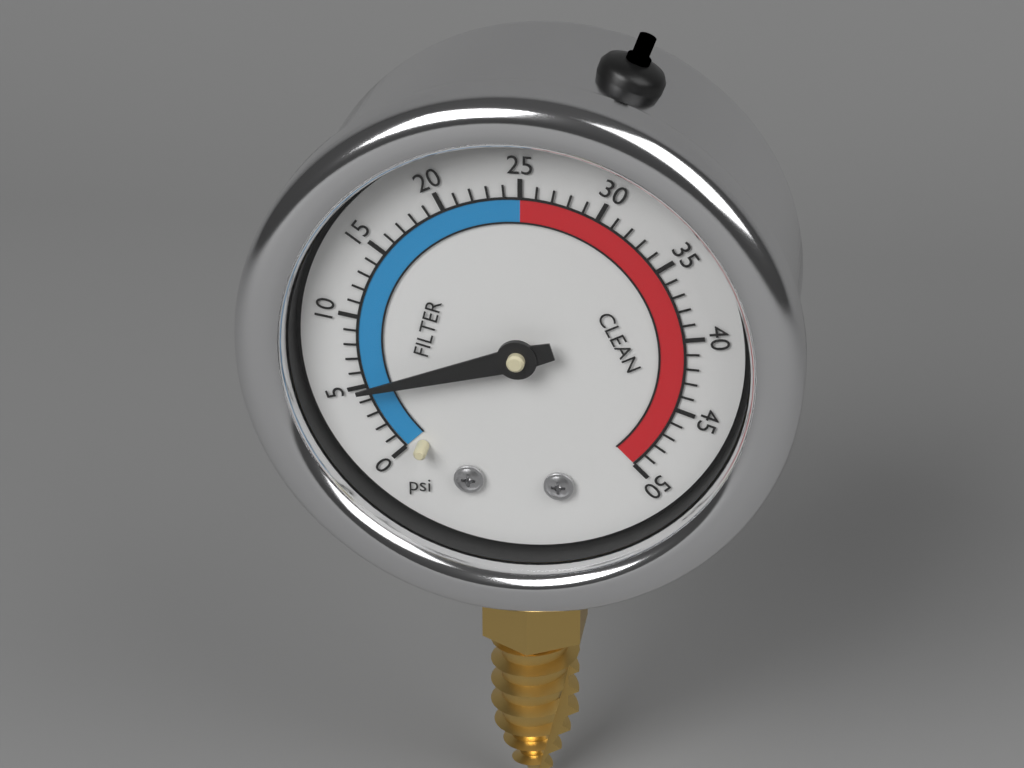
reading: 5 psi
